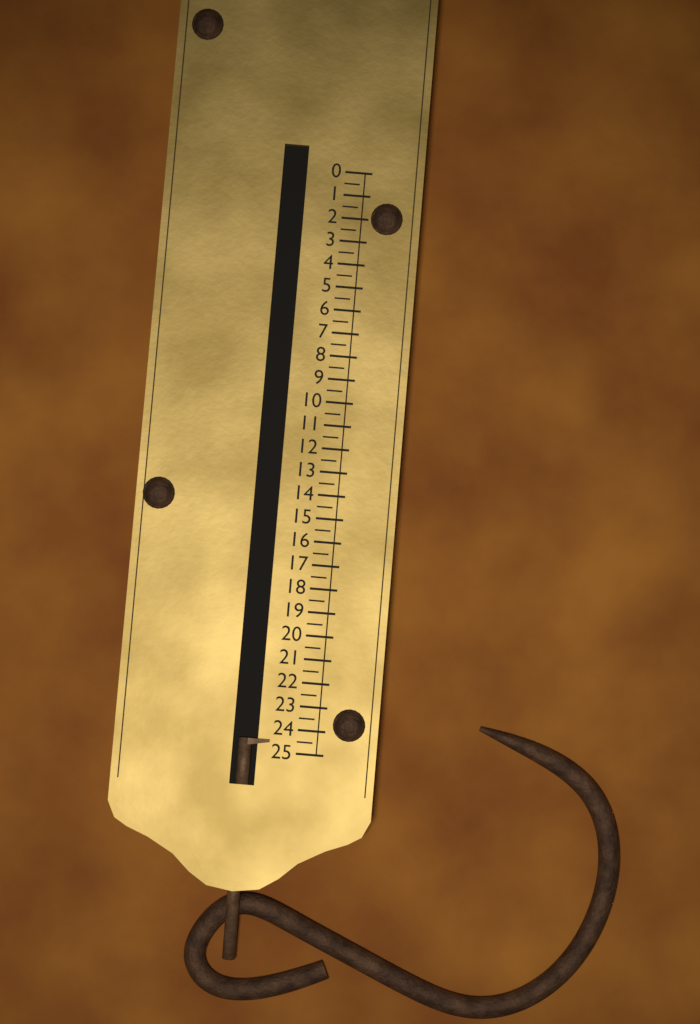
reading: 24.5 (no unit)
